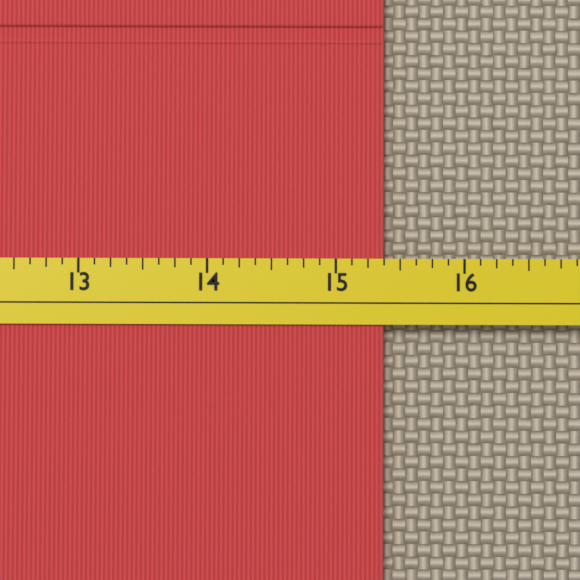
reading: 15.375 (no unit)
